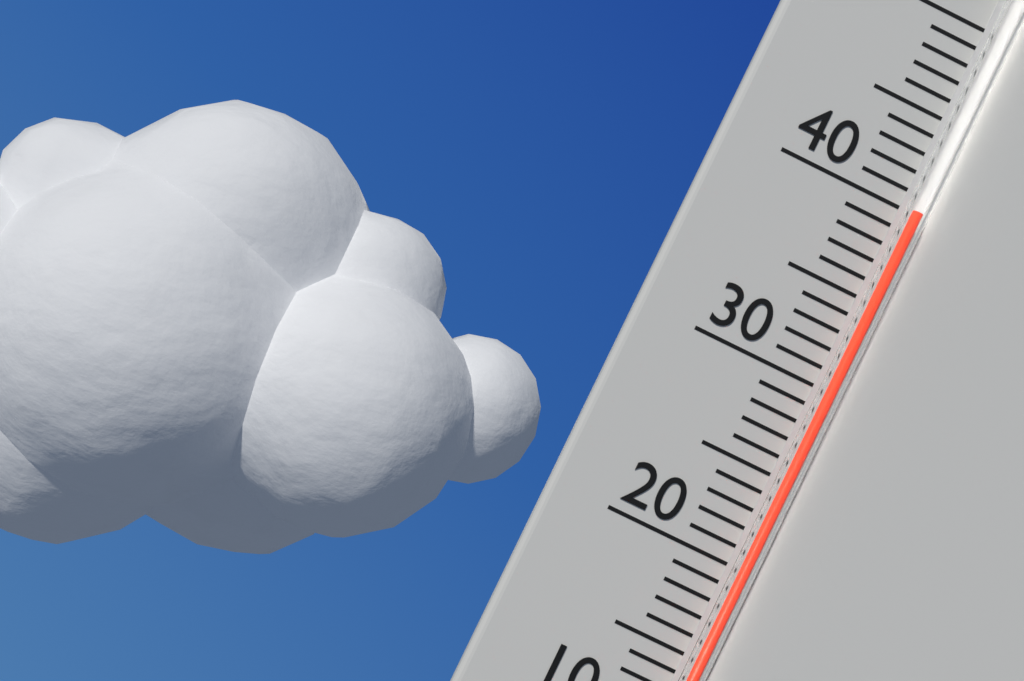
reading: 40 °C
